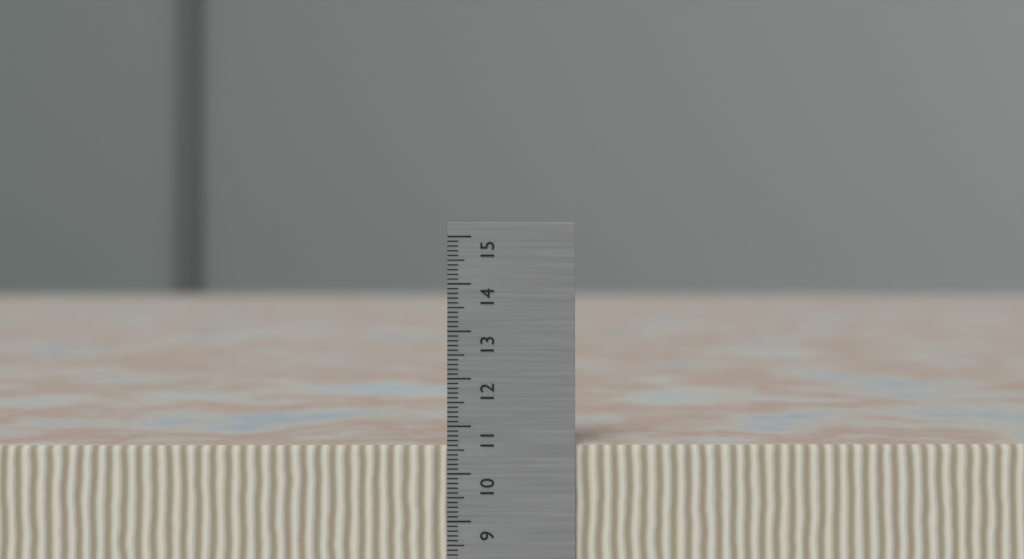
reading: 10.6 cm
